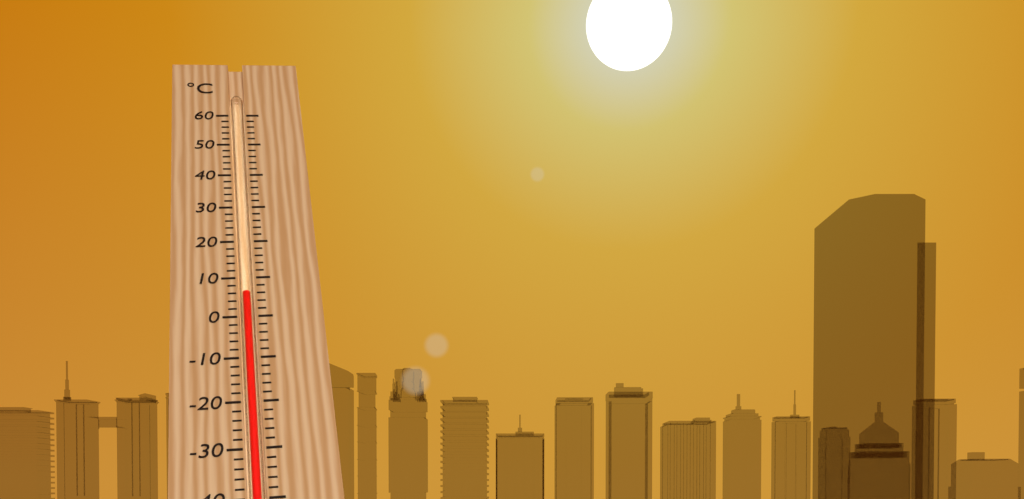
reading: 6 °C
